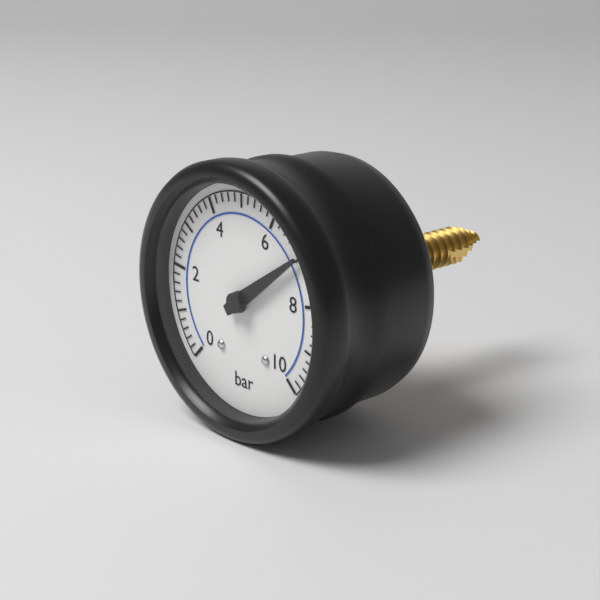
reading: 7.0 bar
